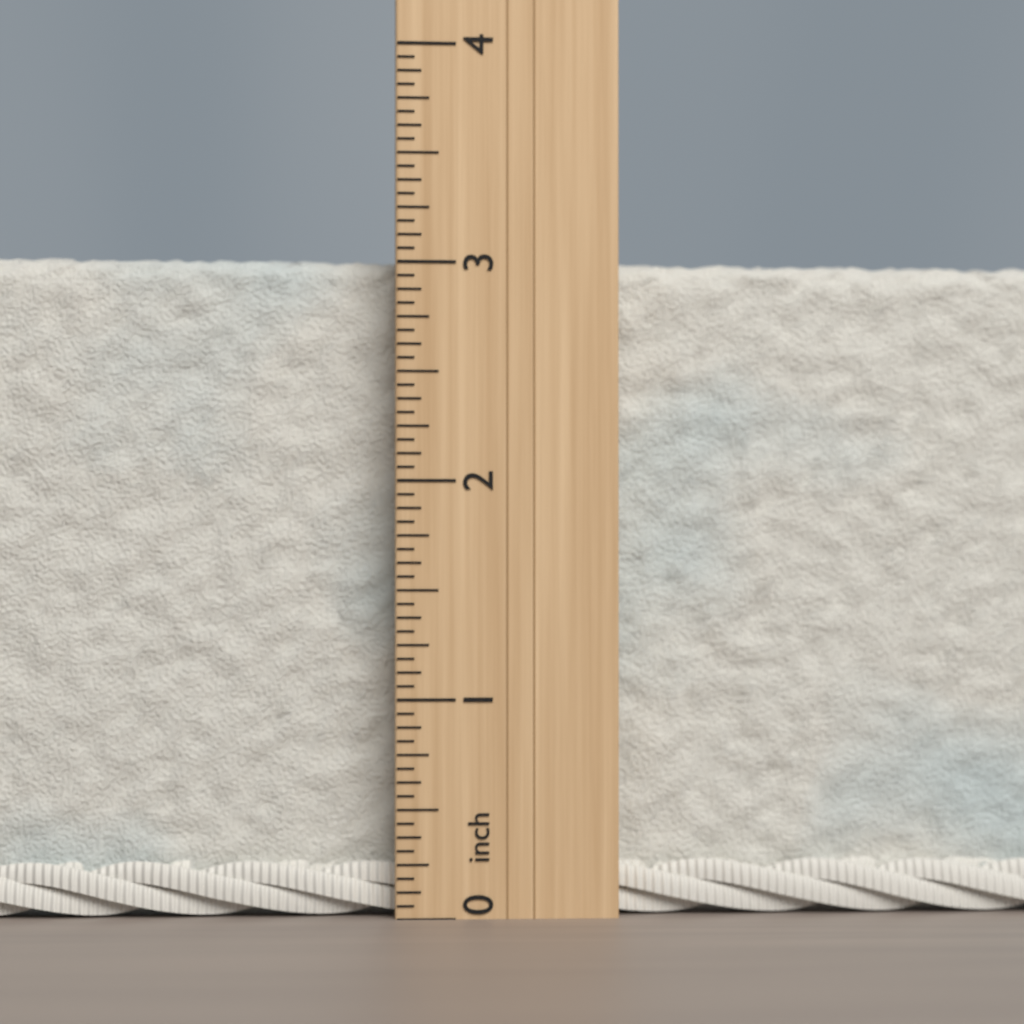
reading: 3.0625 inch
